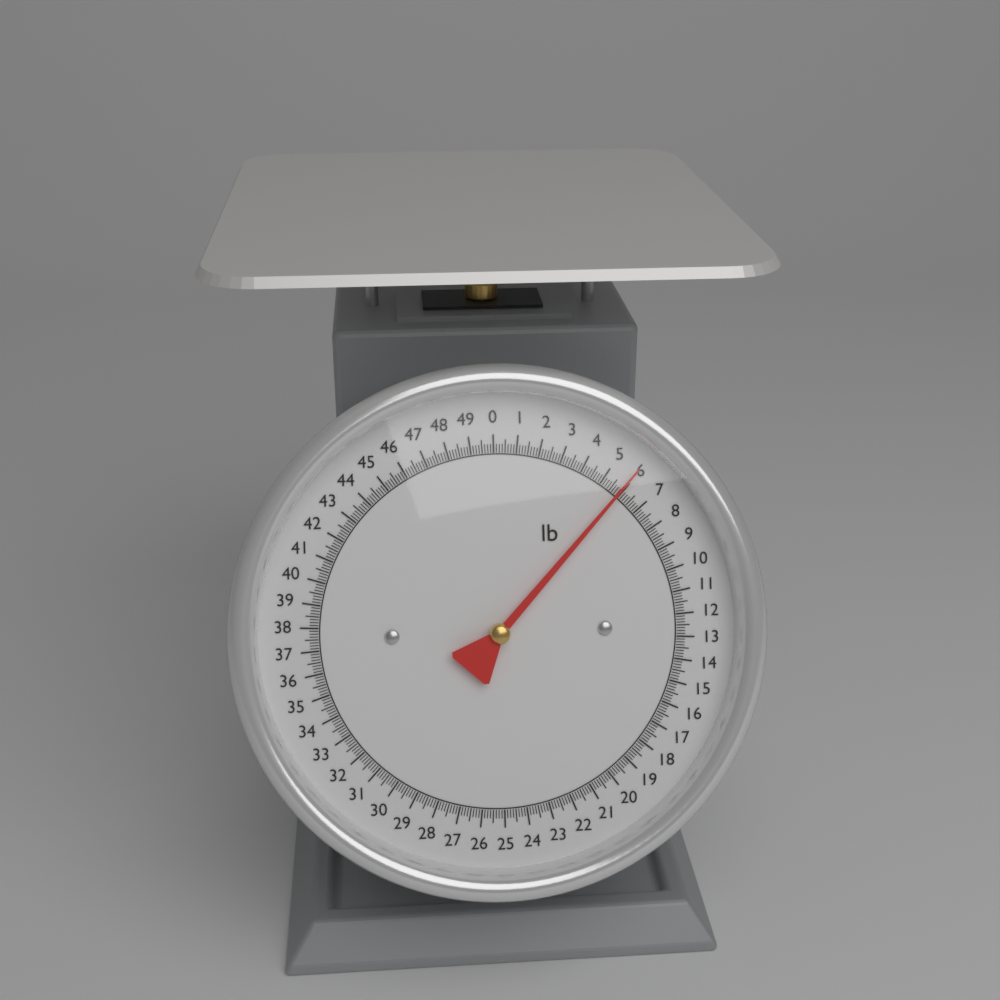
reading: 5.875 lb
